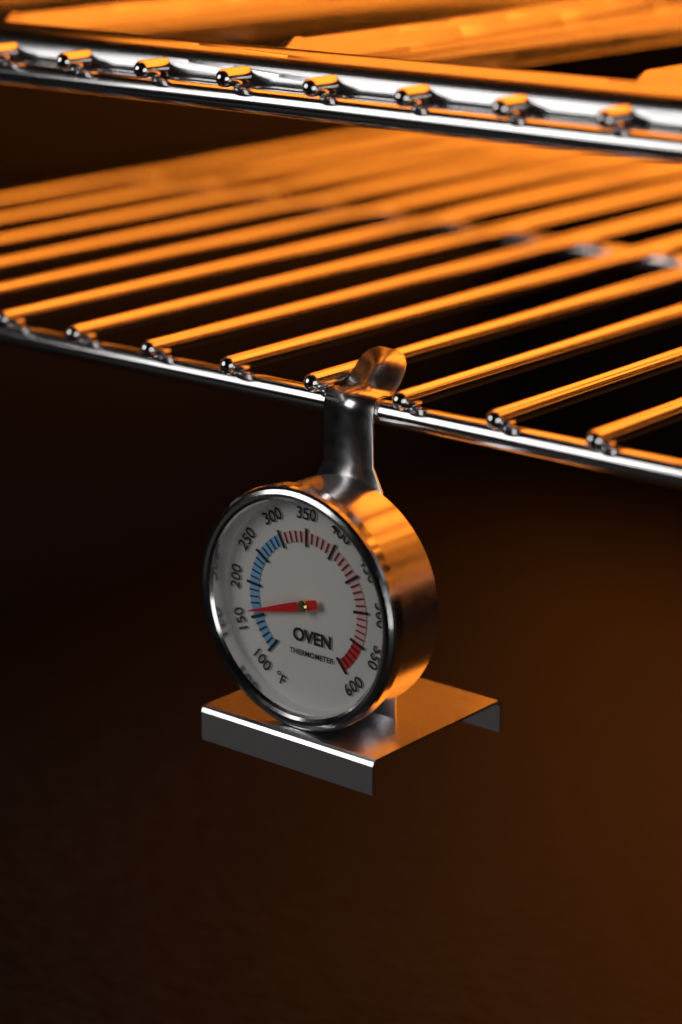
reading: 160 °F
